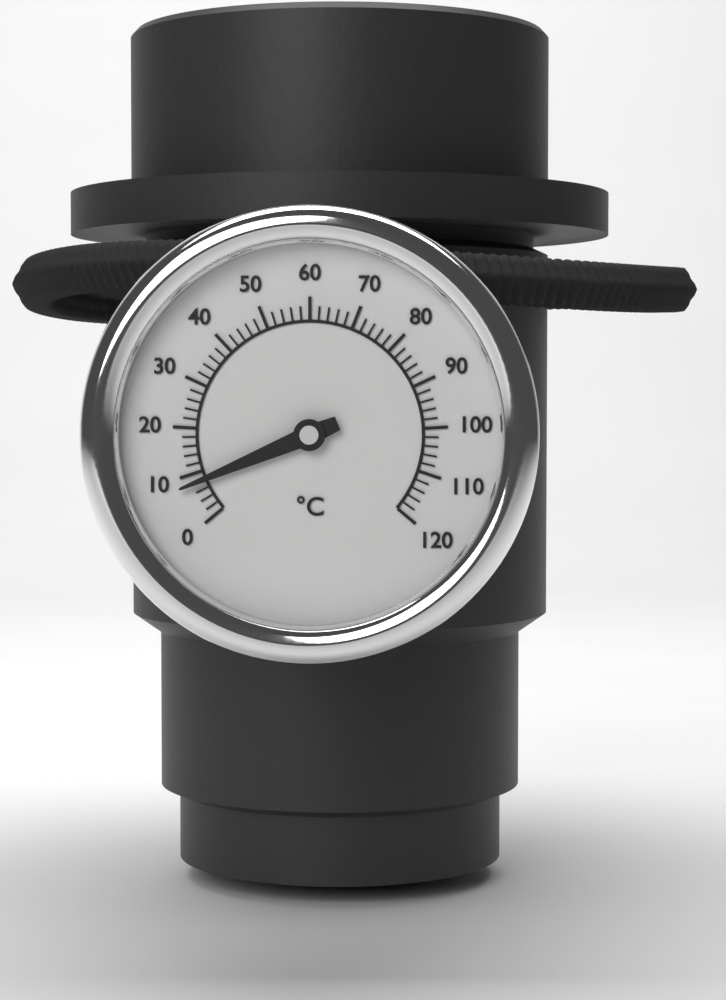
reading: 8 °C
